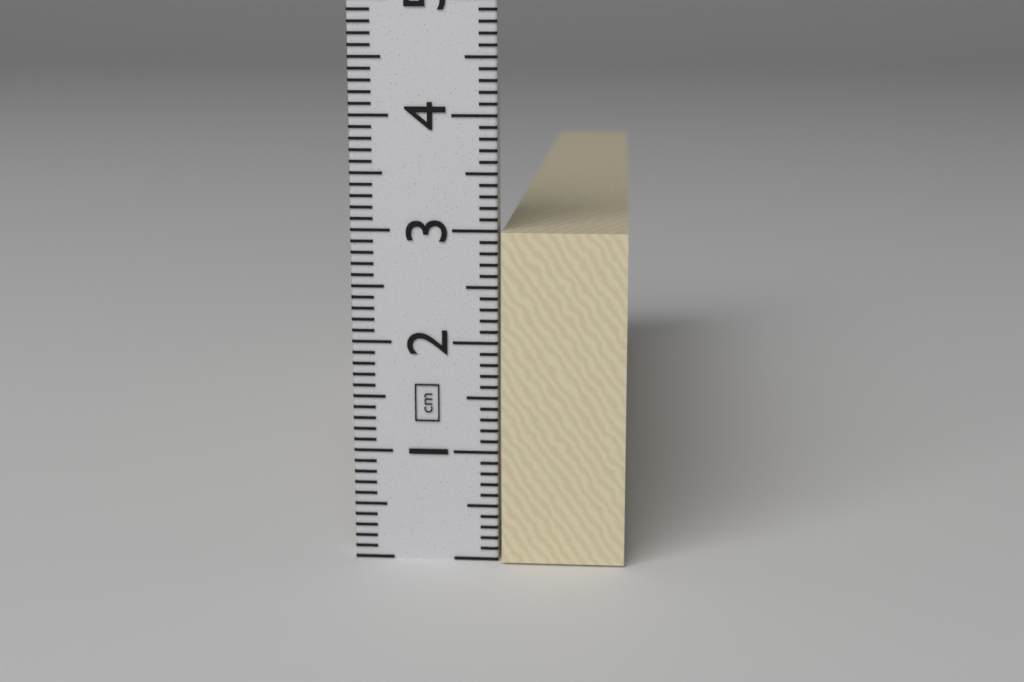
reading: 3.0 cm
